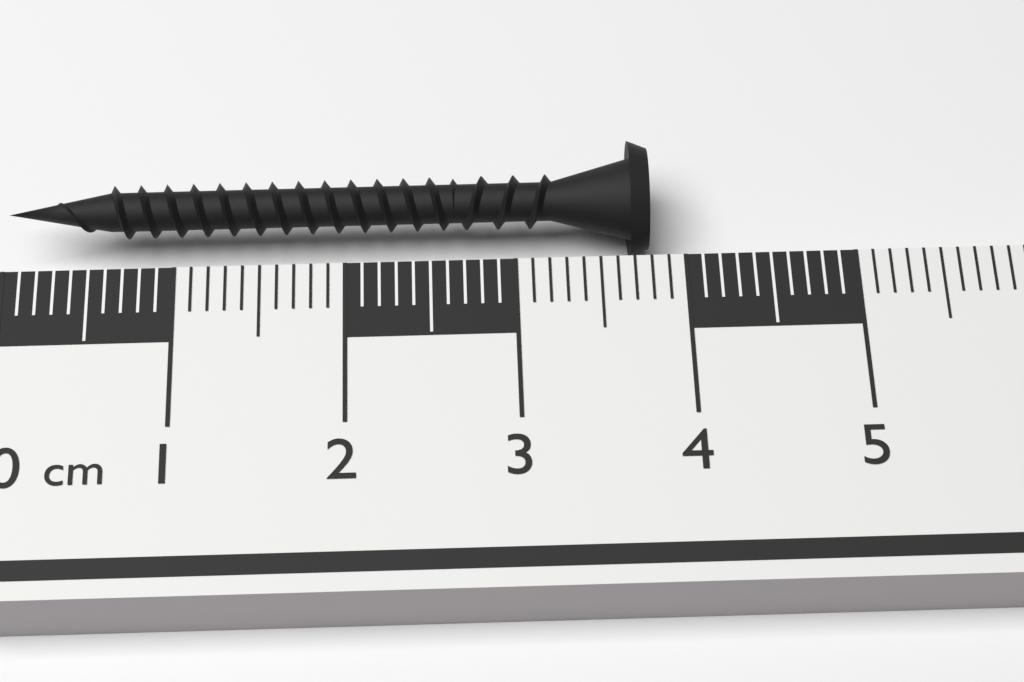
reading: 3.8 cm
